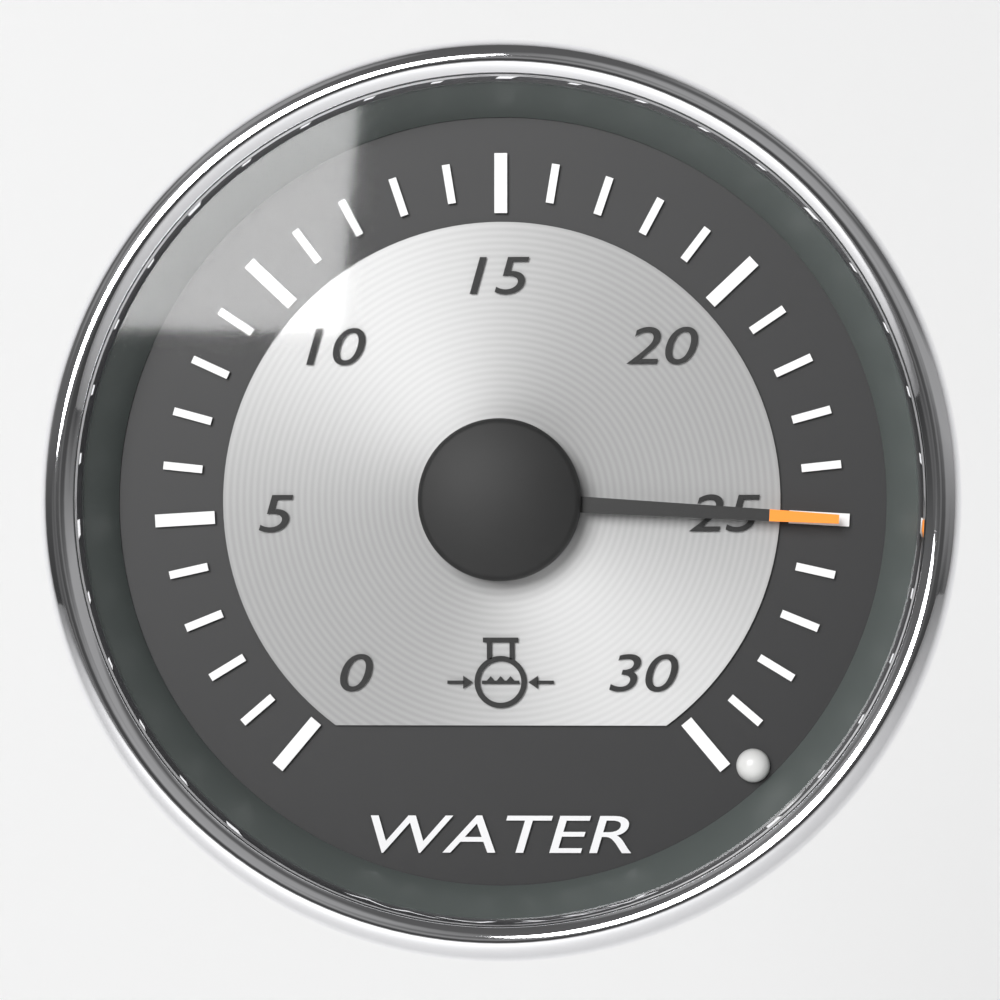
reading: 25 (no unit)
